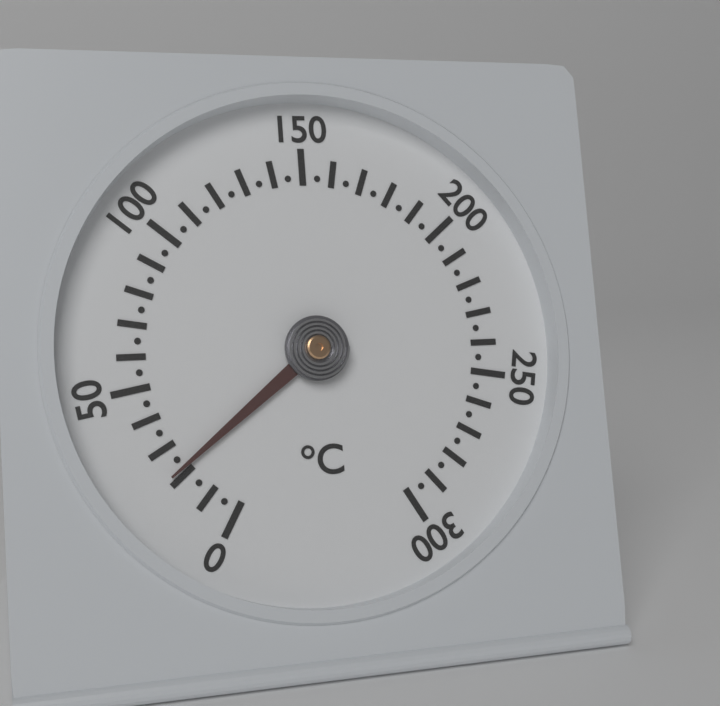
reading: 22 °C
